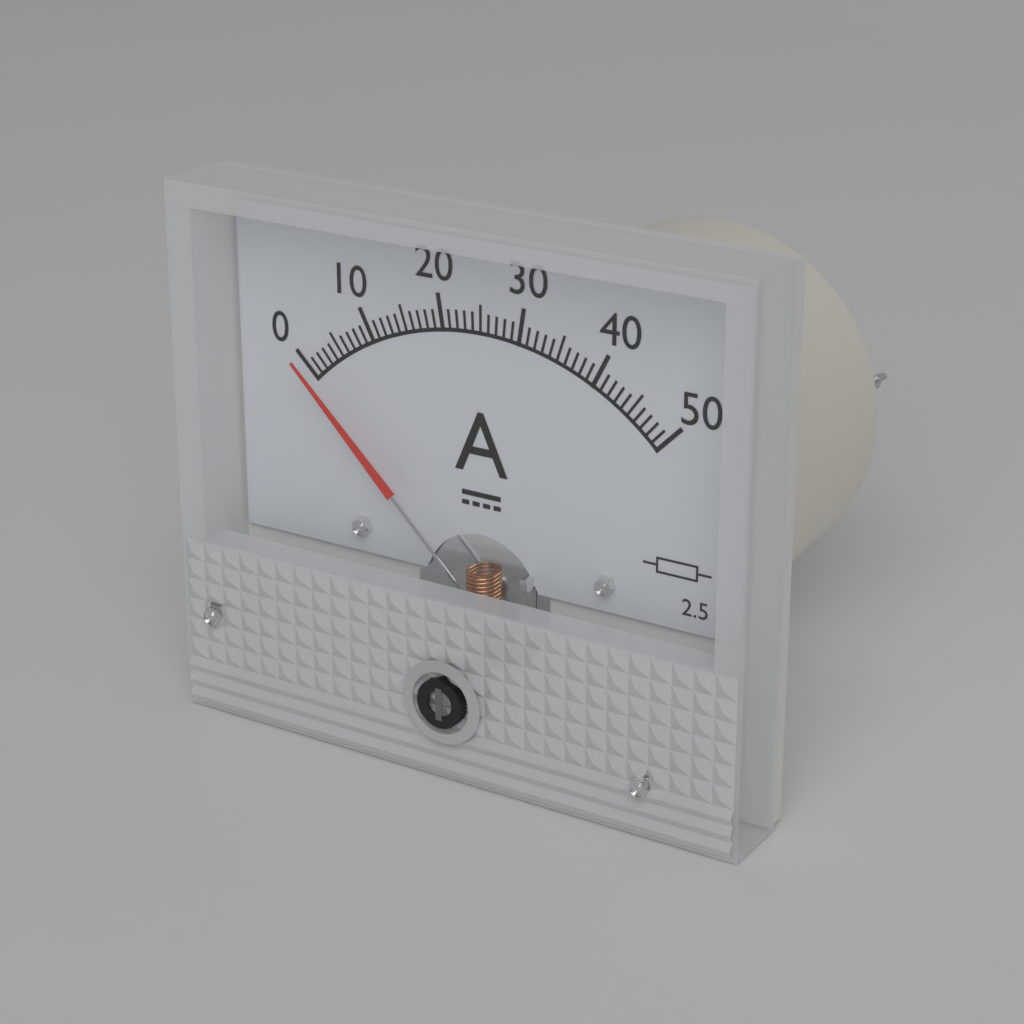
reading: 0 A
